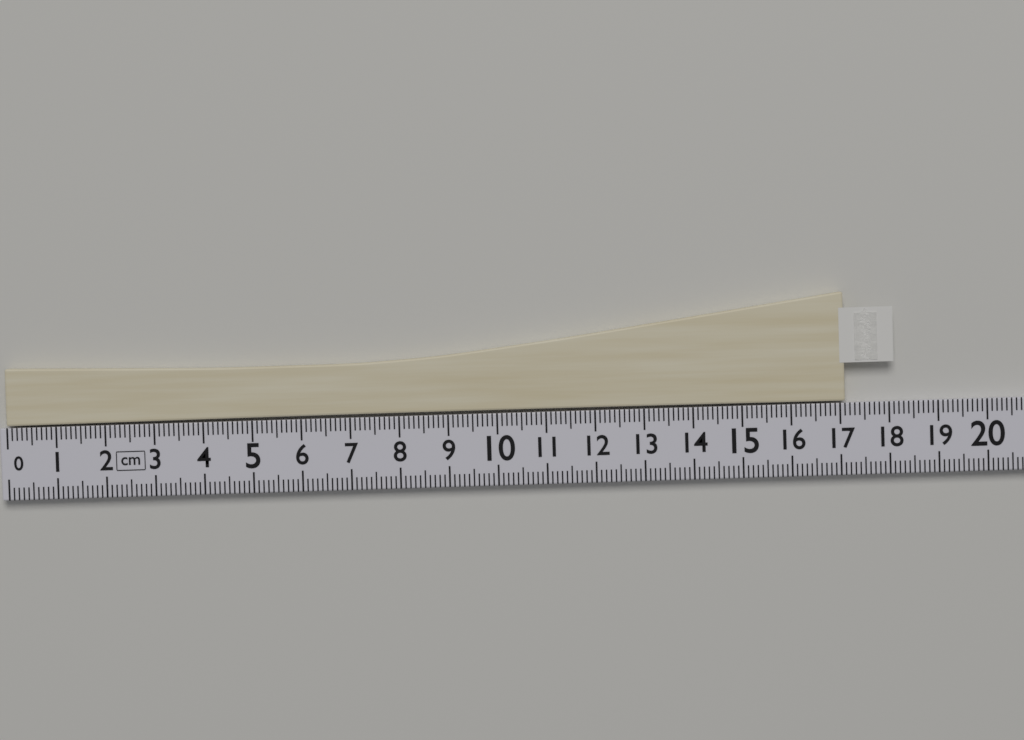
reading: 17.1 cm
